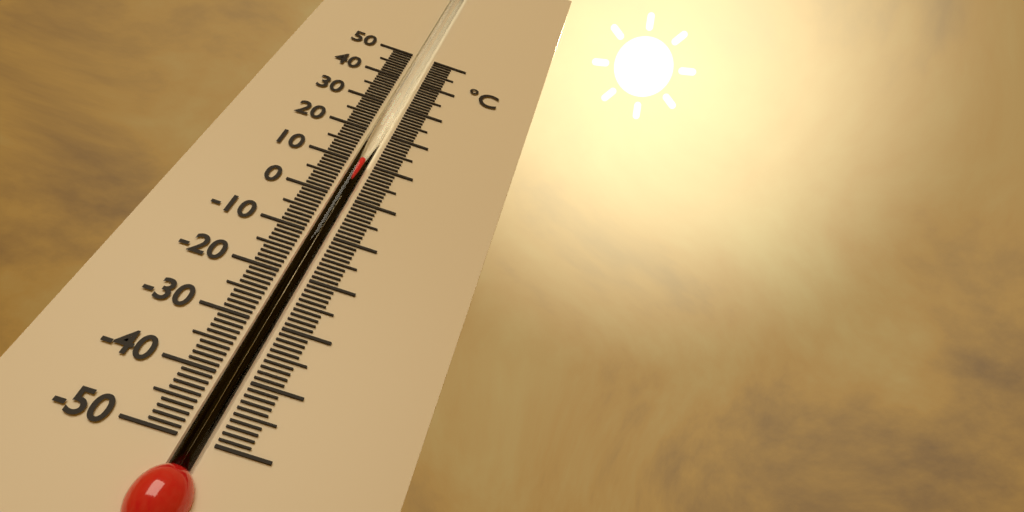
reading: 11 °C
